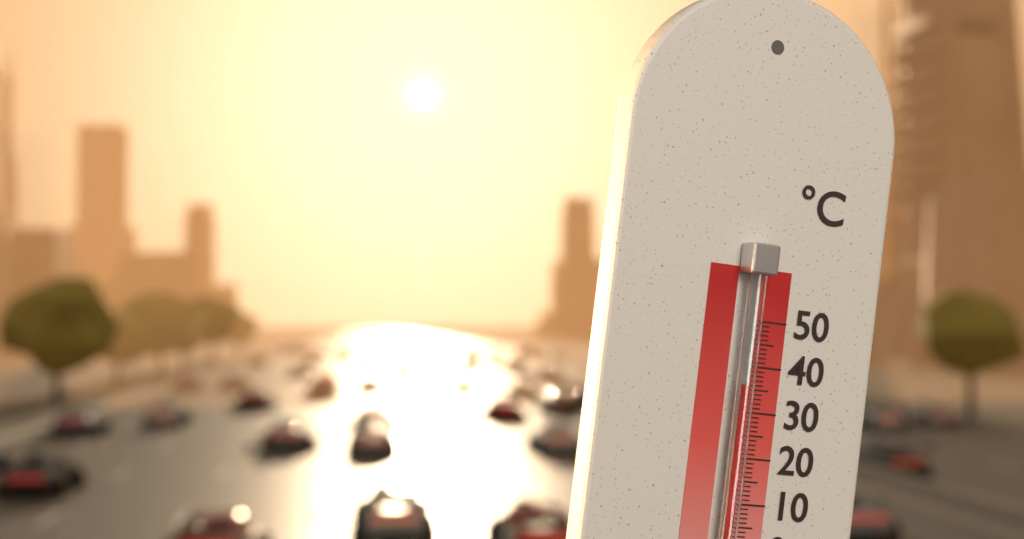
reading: 36 °C
